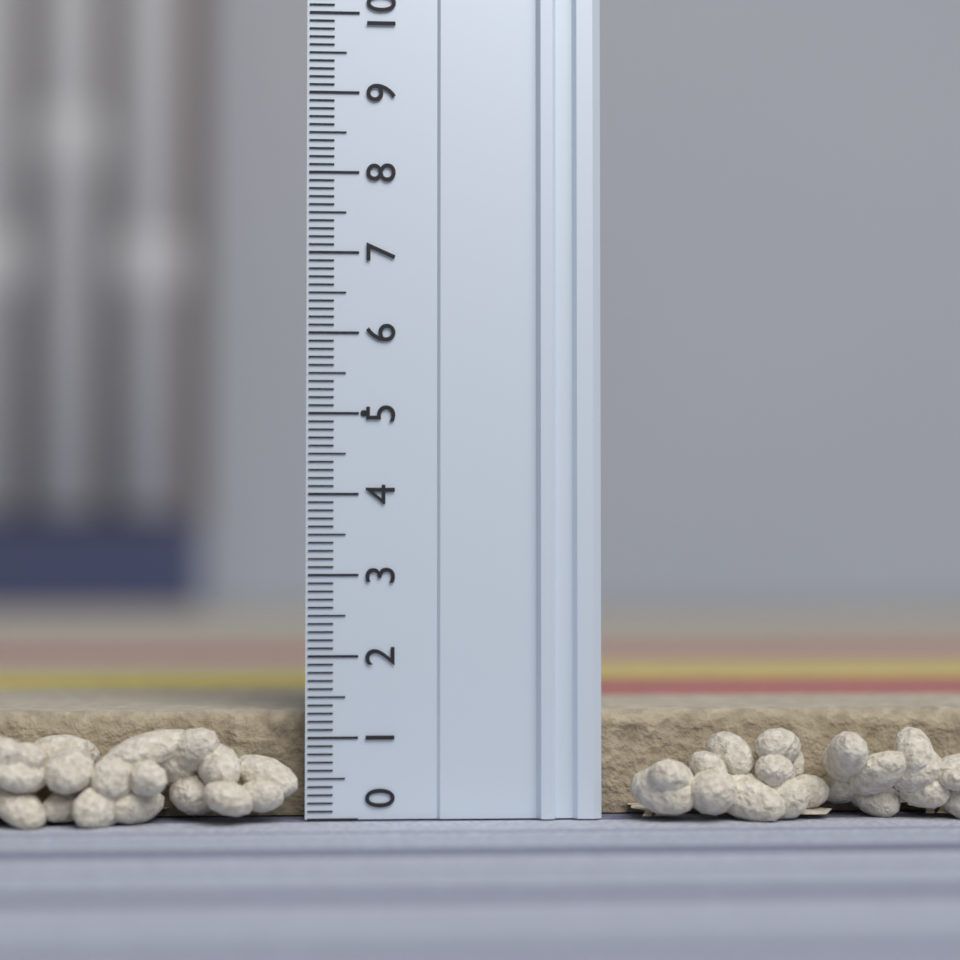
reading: 1.3 (no unit)
